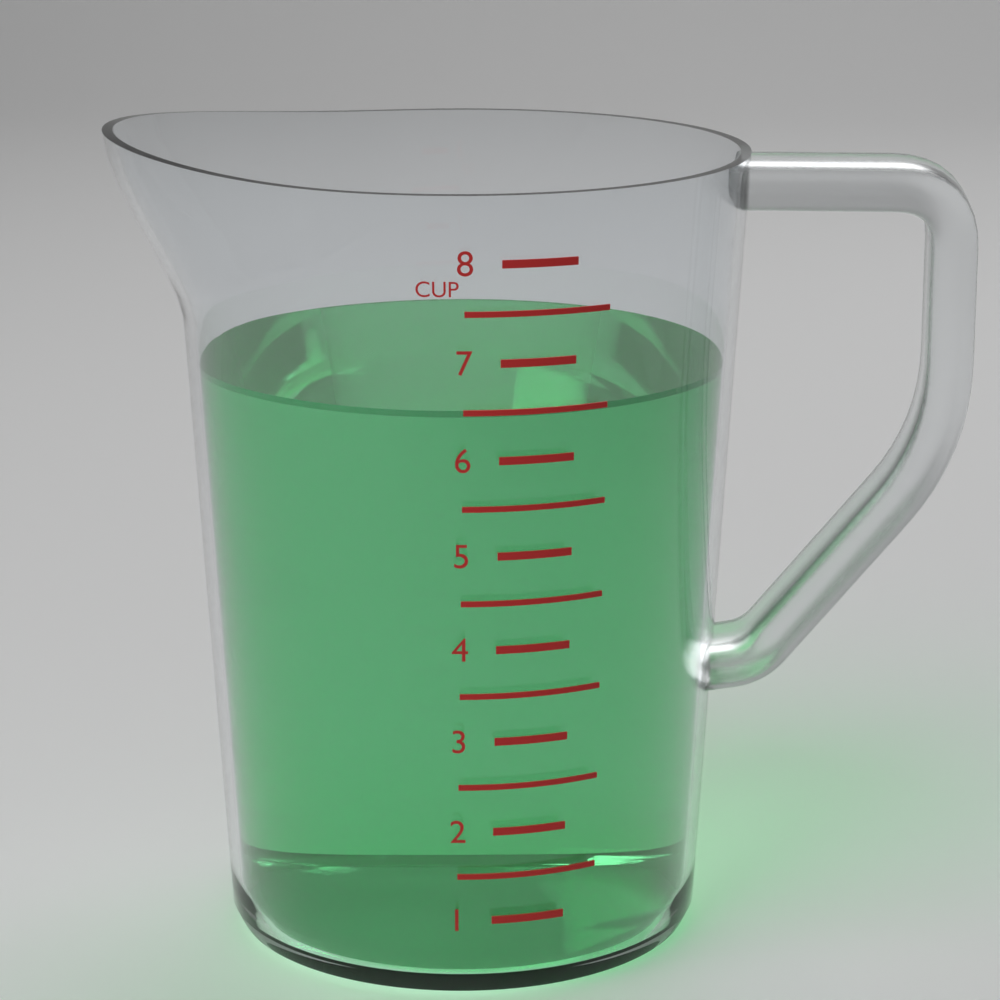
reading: 6.5 cup
